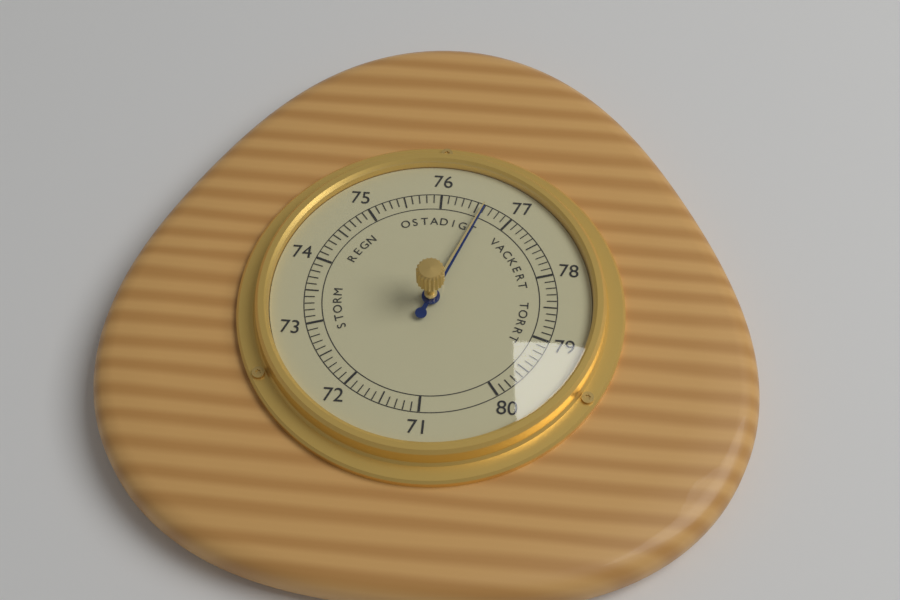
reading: 76.6 (no unit)
